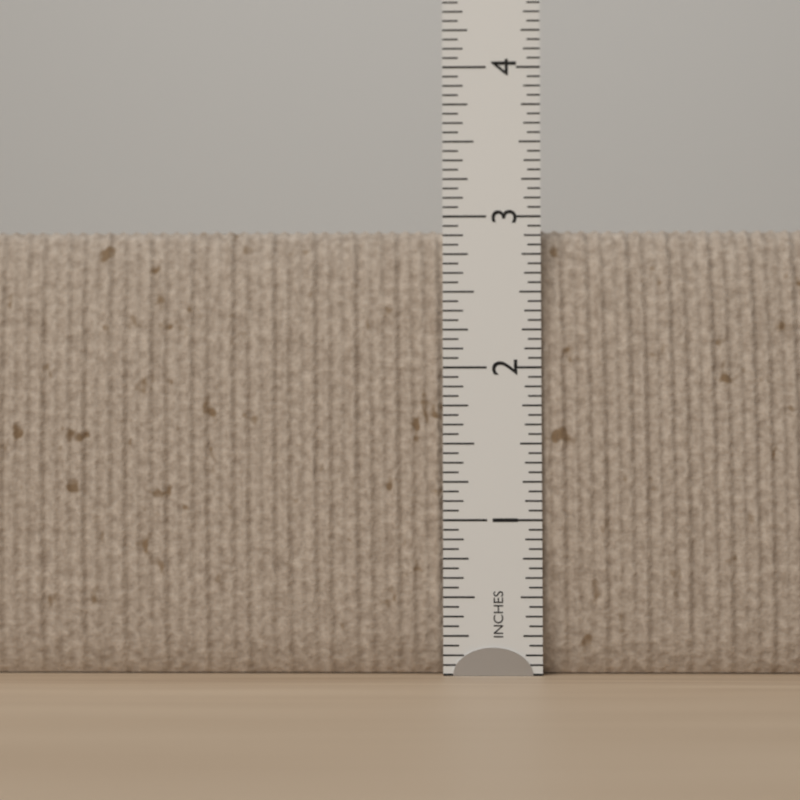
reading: 2.9375 in
